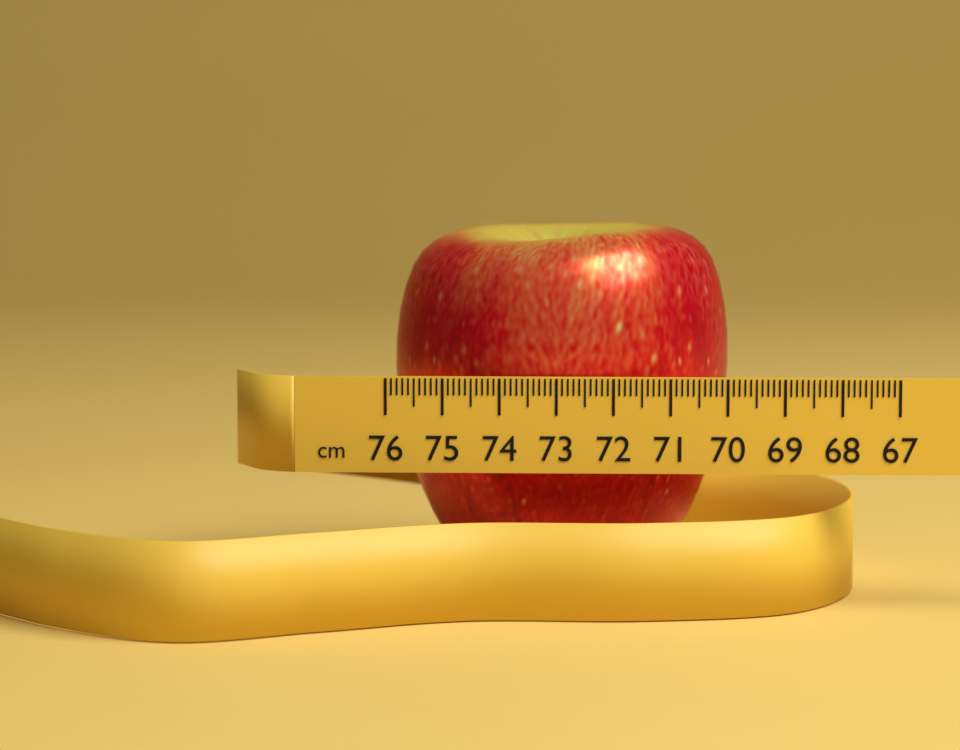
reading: 69.9 cm
